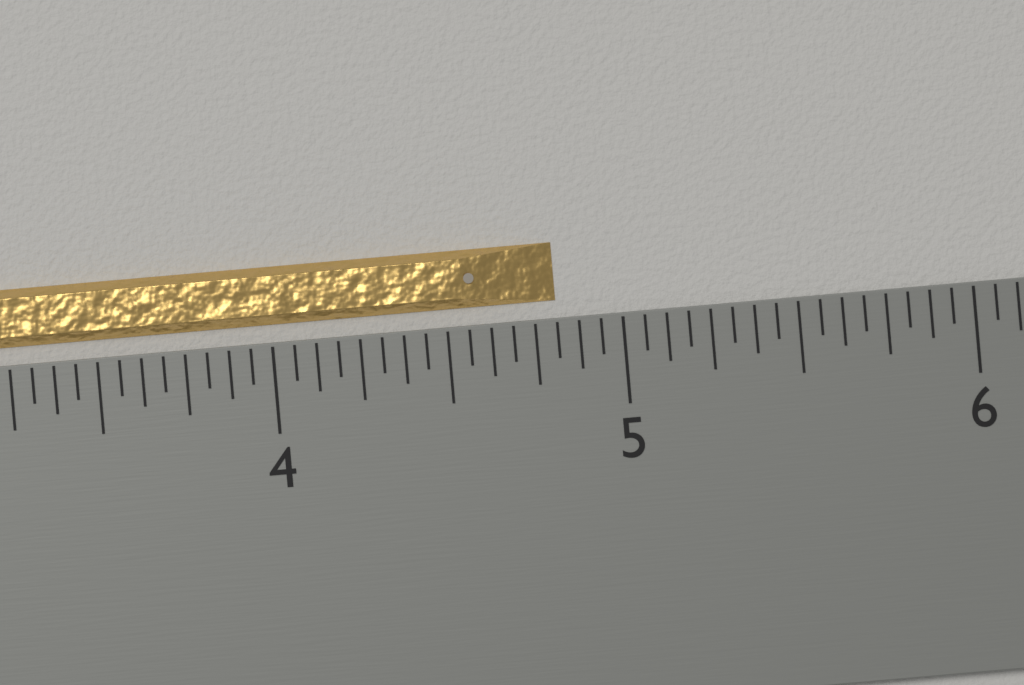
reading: 4.8125 inch
